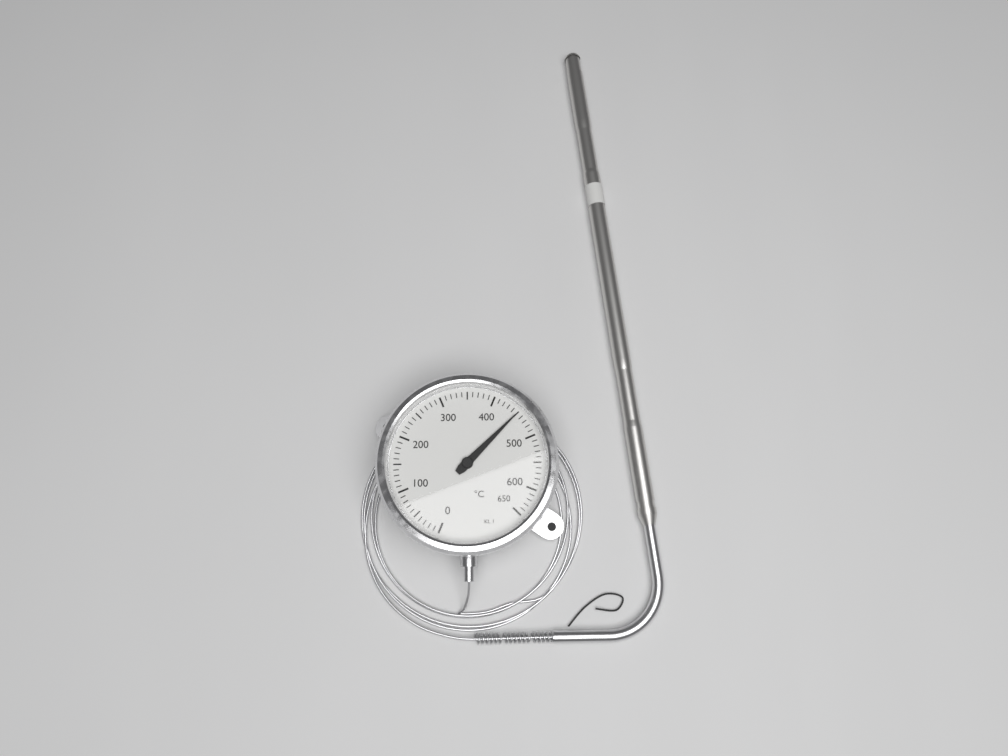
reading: 450 °C
